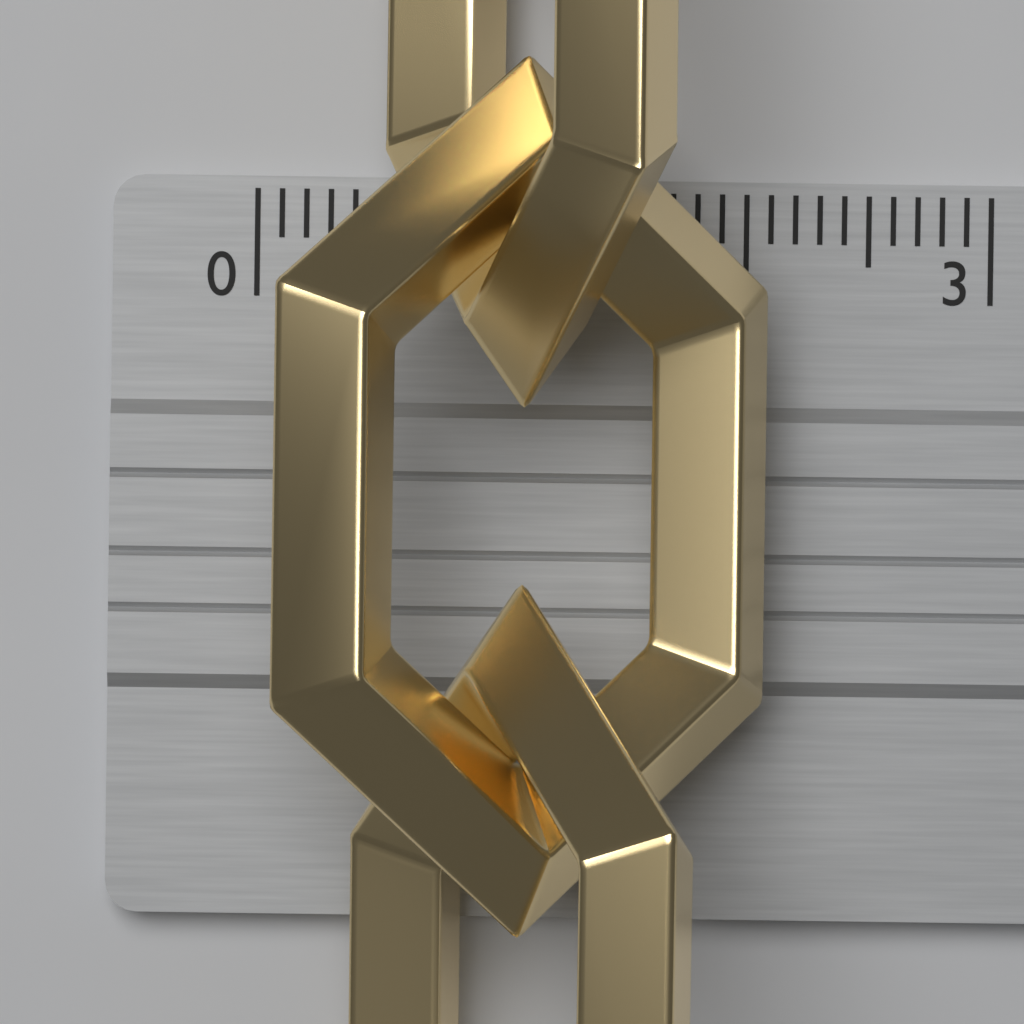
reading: 2.2 cm
